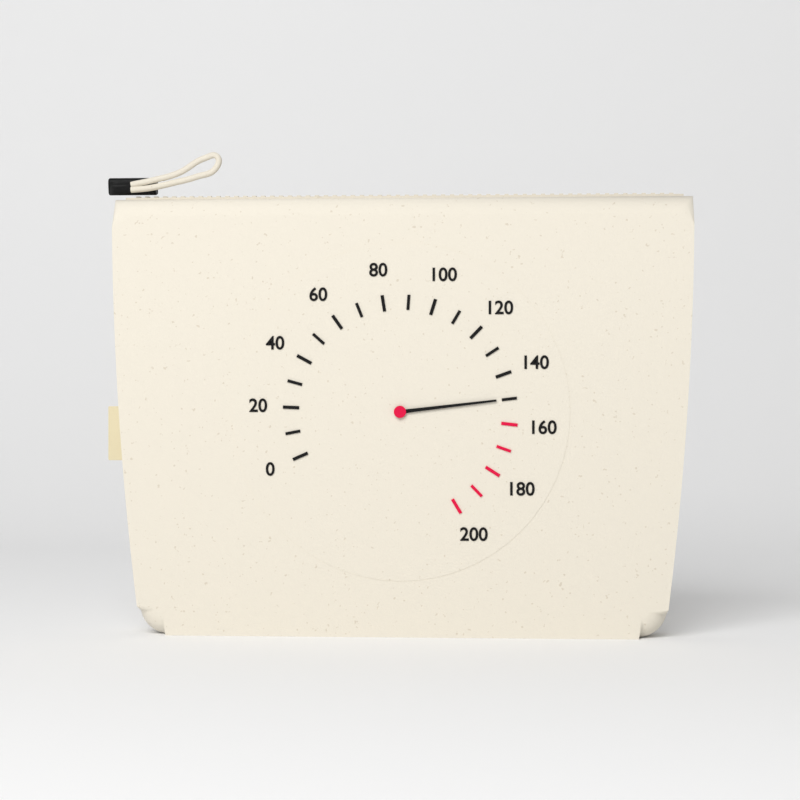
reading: 150 (no unit)
